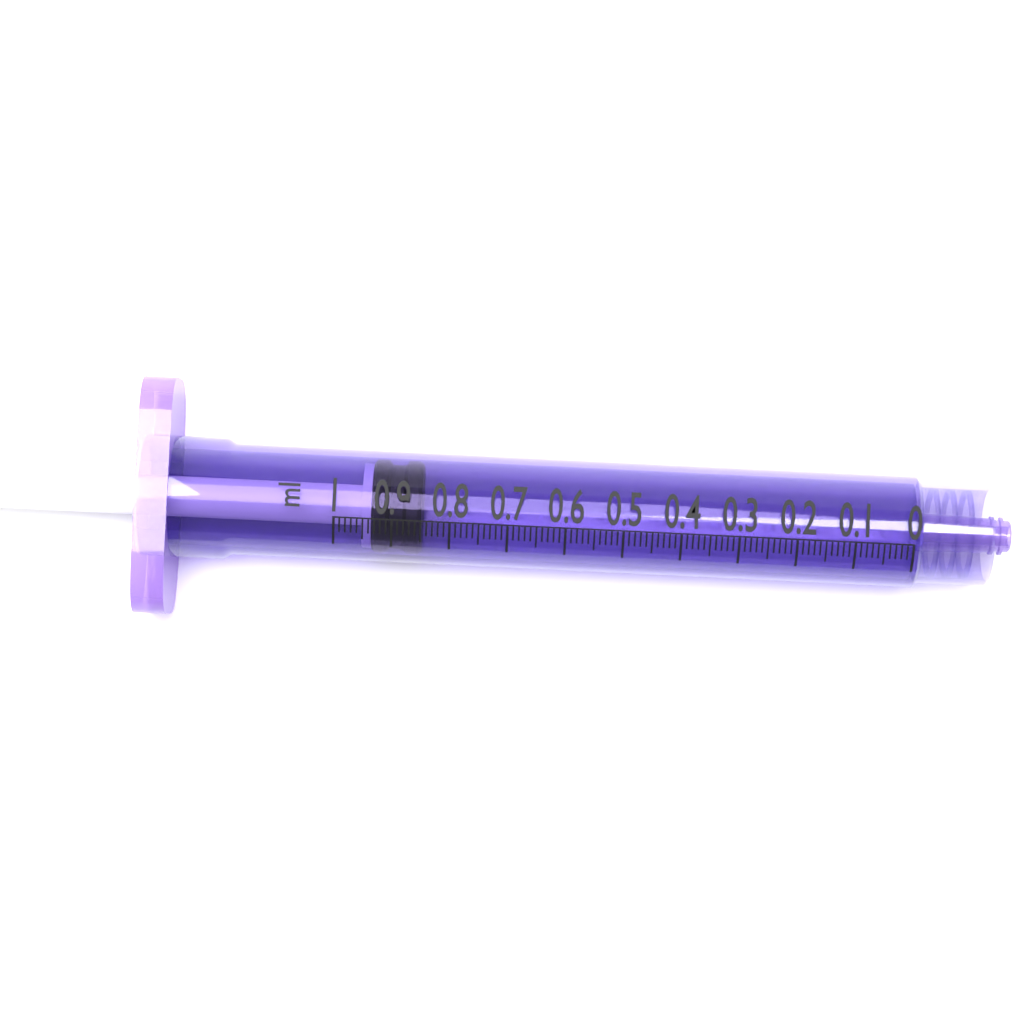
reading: 0.85 ml
